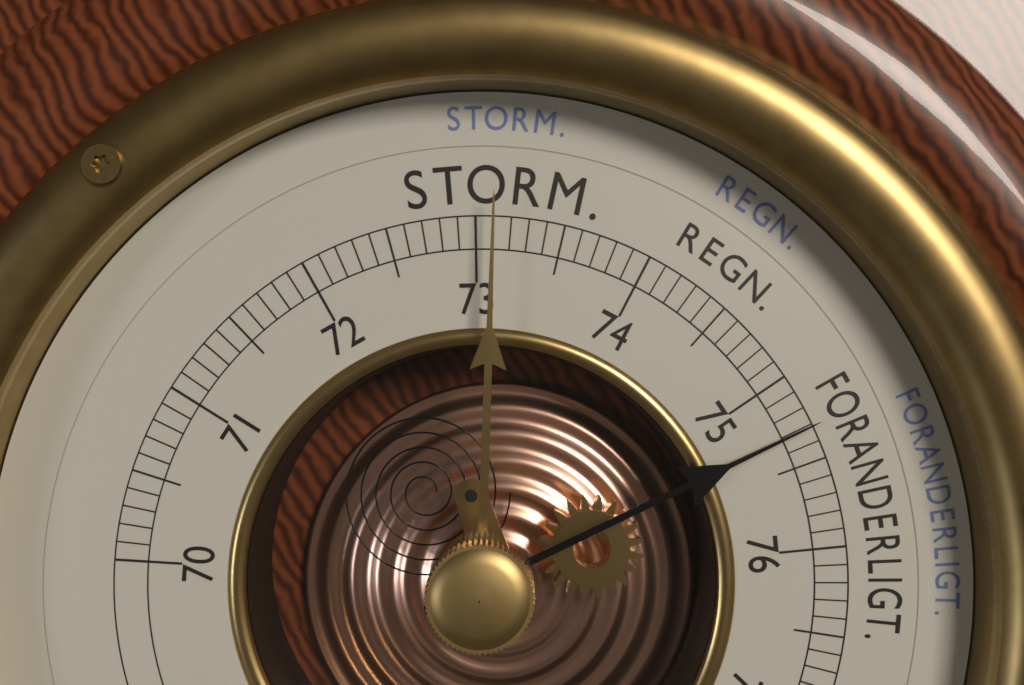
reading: 75.3 cm
